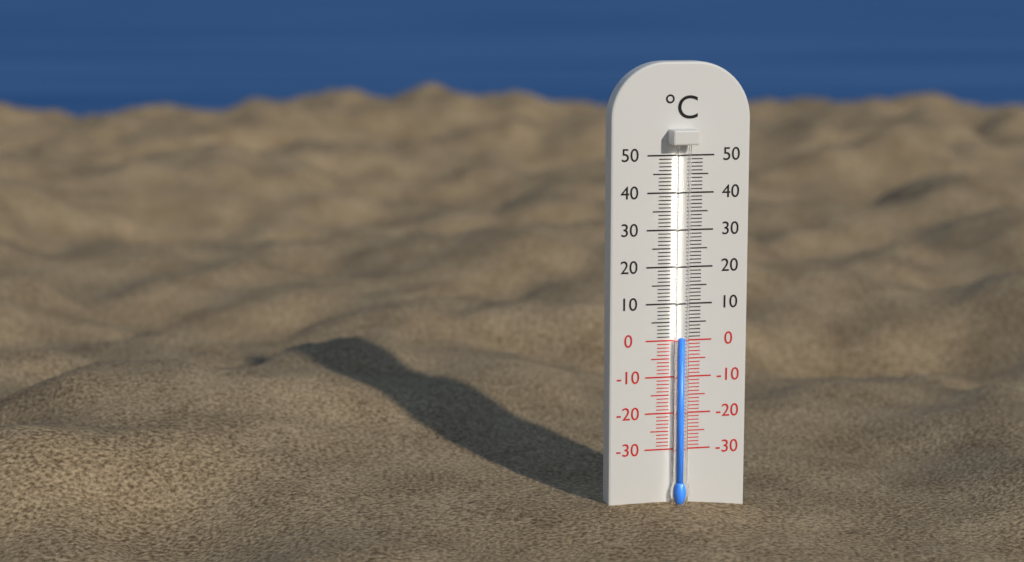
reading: 1 °C
